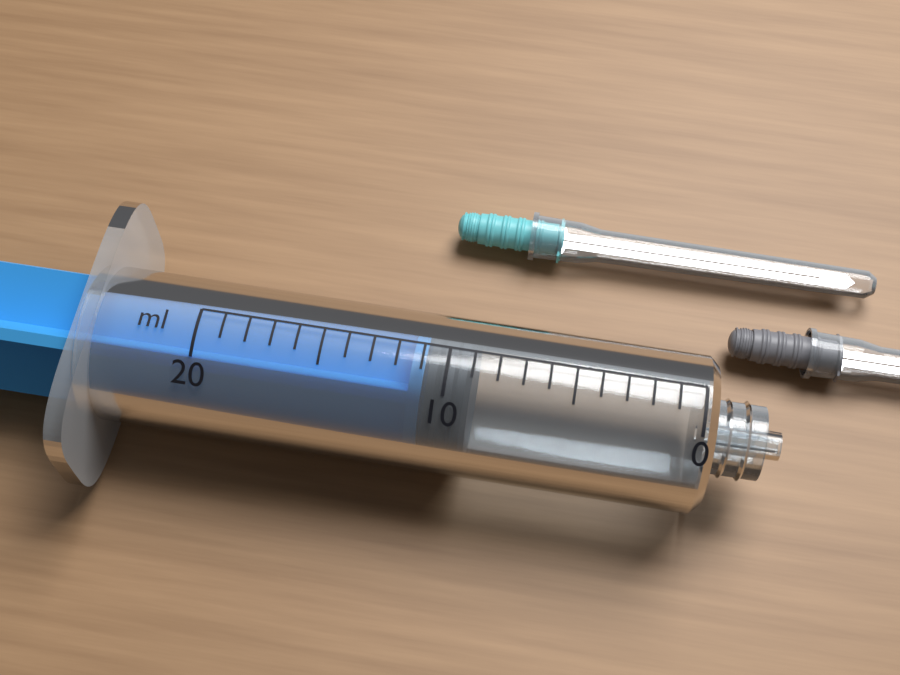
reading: 9 ml
